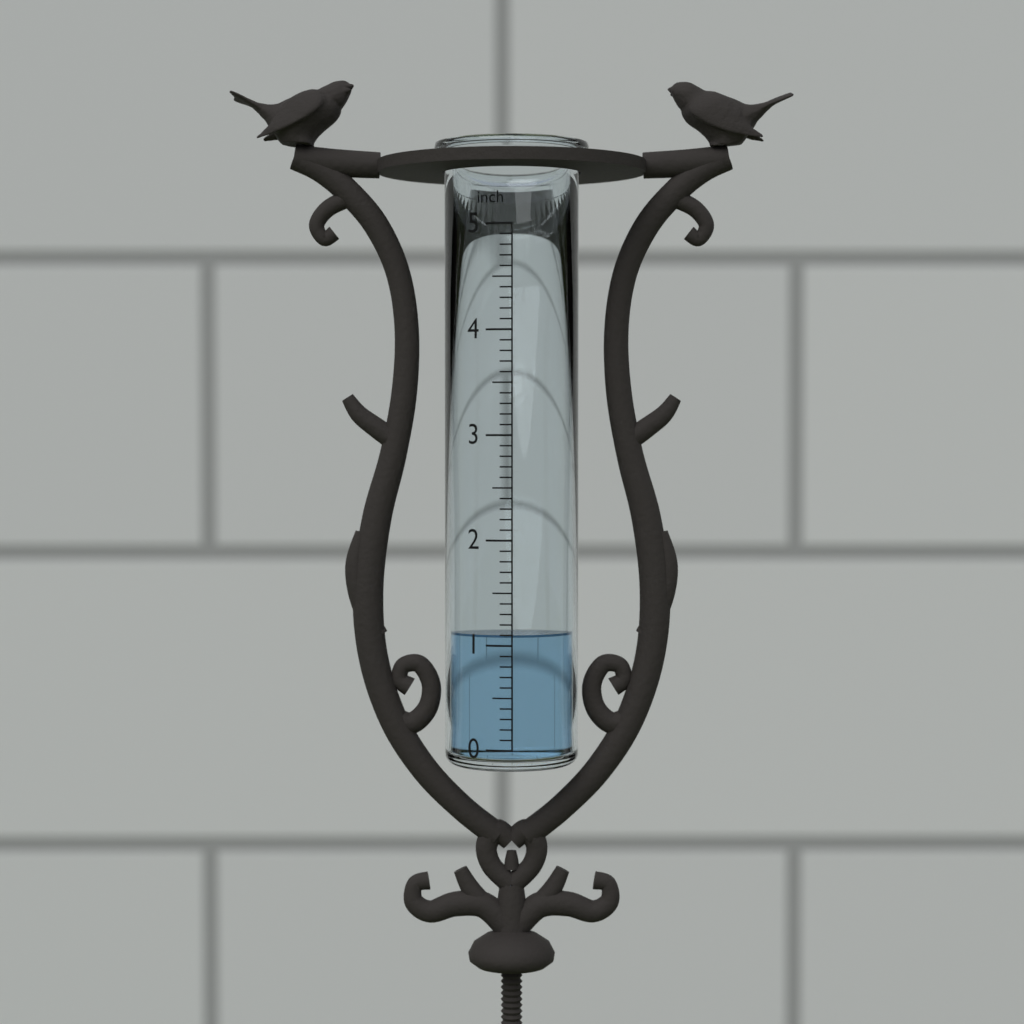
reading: 1.1 inch
